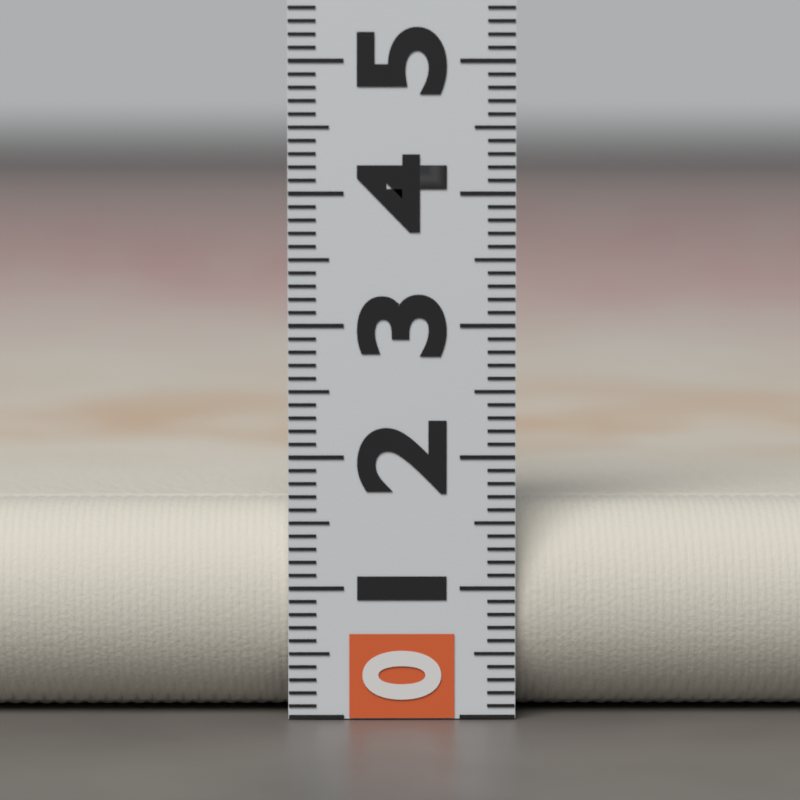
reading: 1.6 (no unit)
